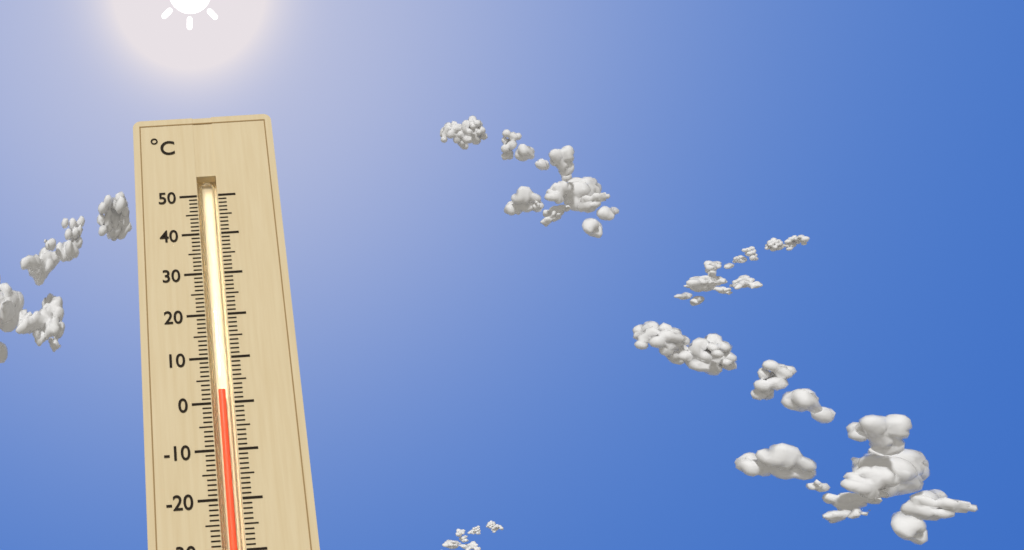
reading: 3 °C
